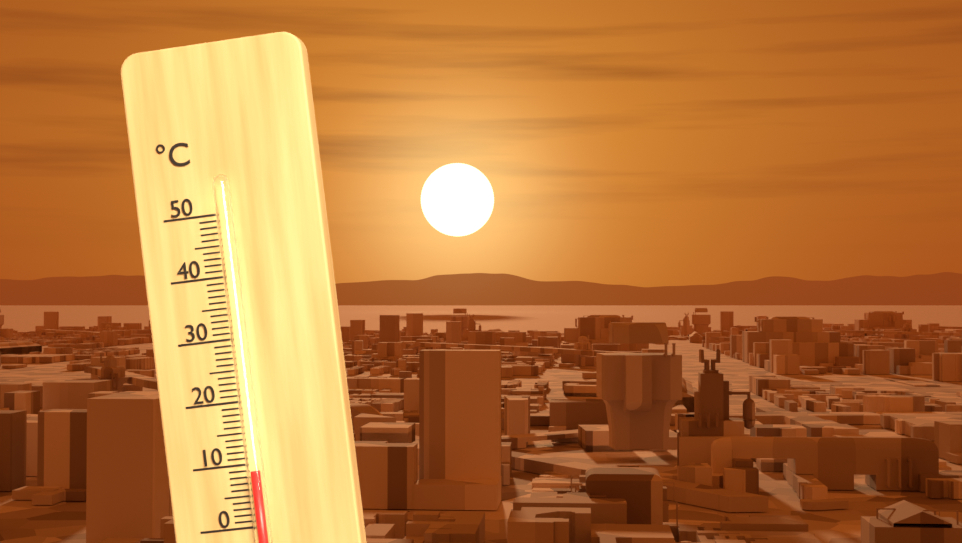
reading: 9 °C
